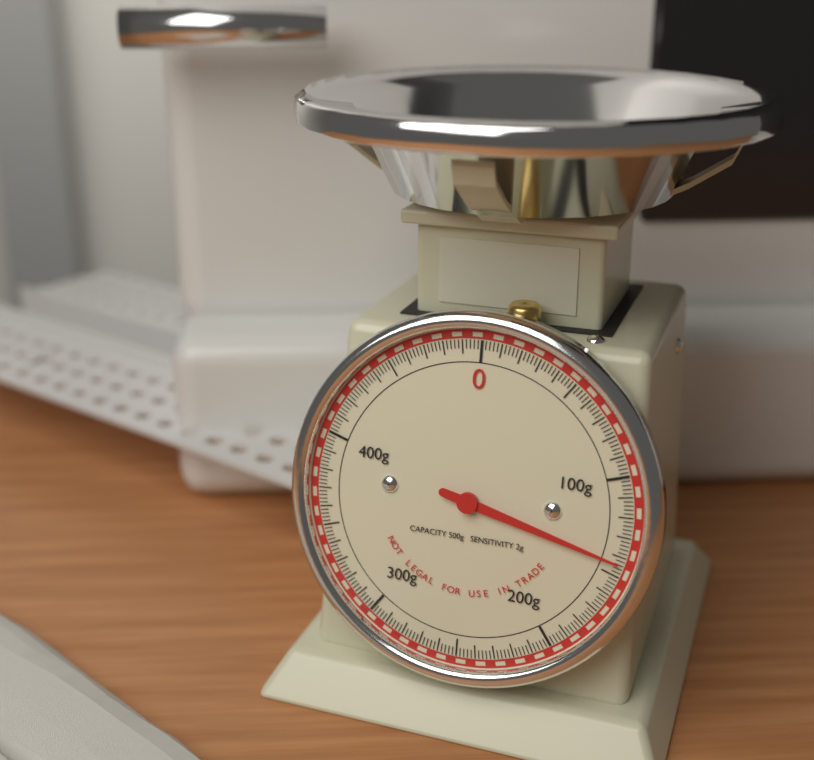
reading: 144 g
